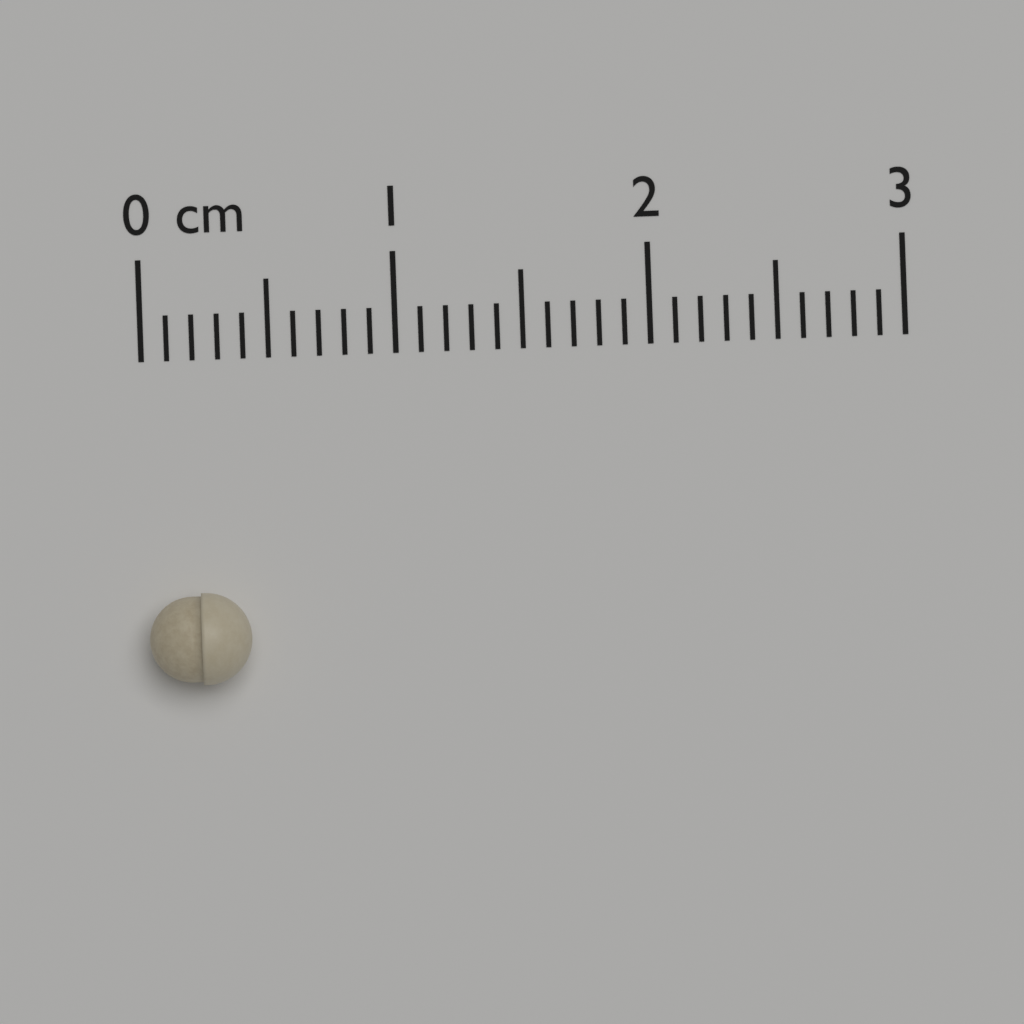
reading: 0.4 cm
